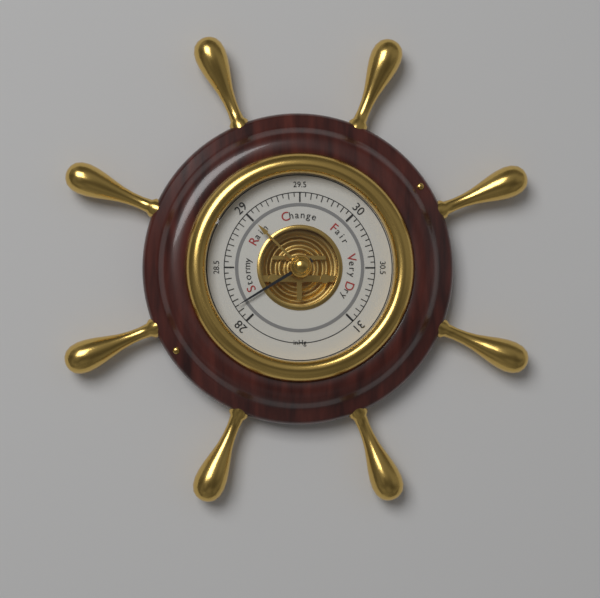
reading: 28.15 inHg
